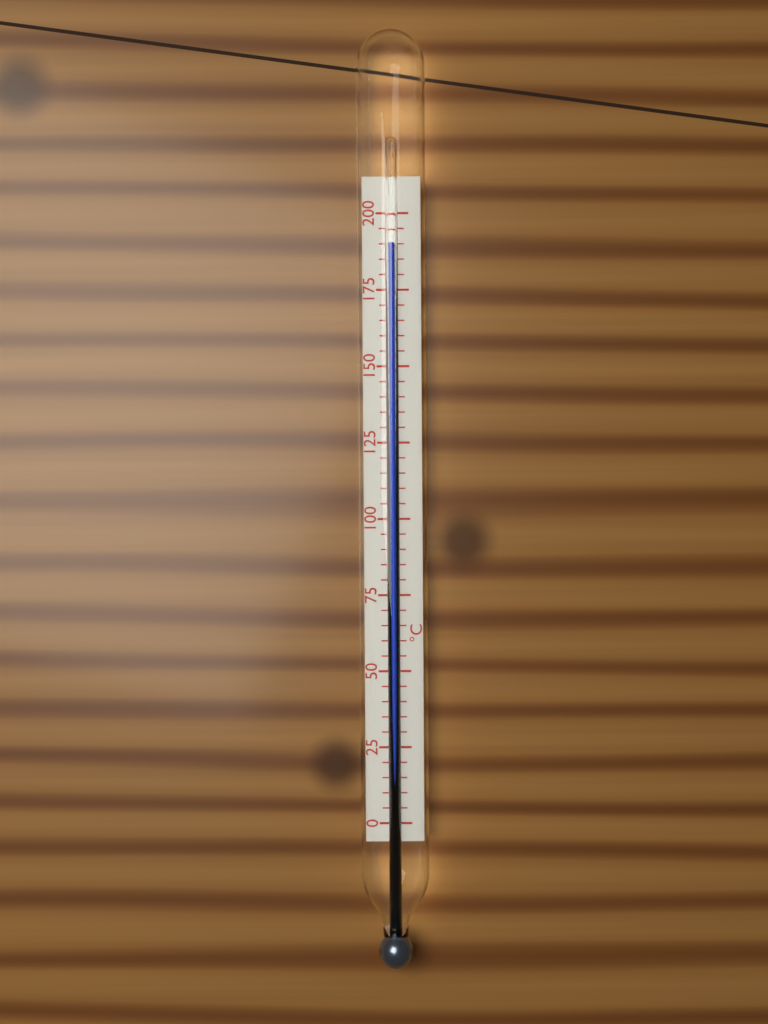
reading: 190 °C
